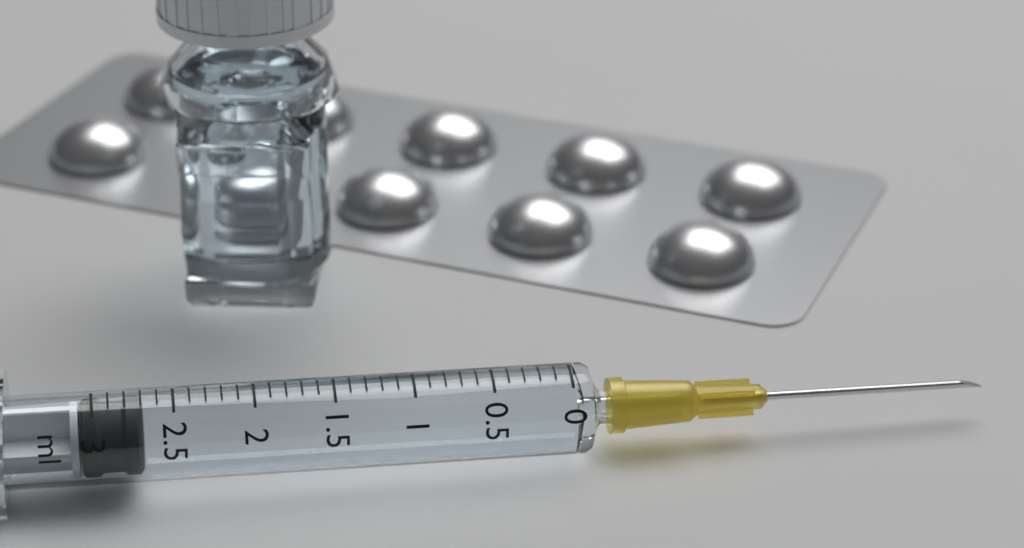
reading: 2.7 ml
